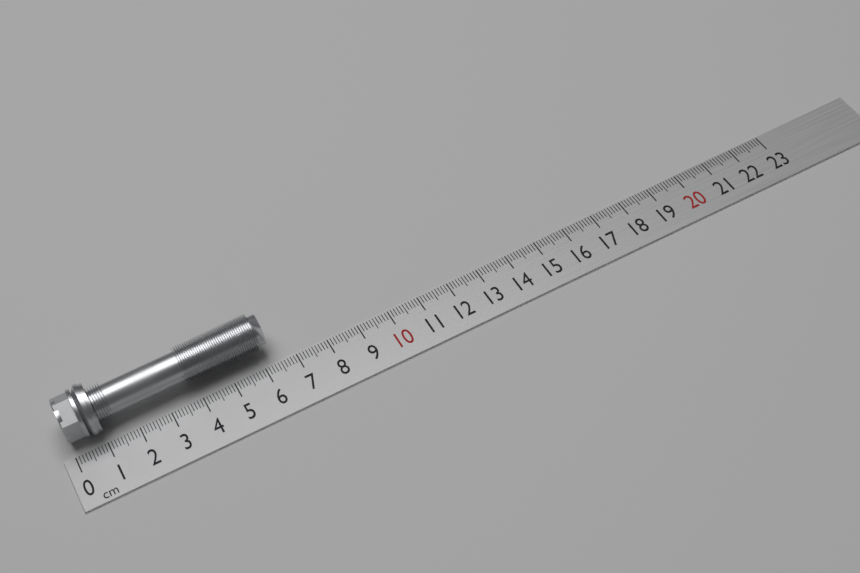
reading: 6.4 cm
